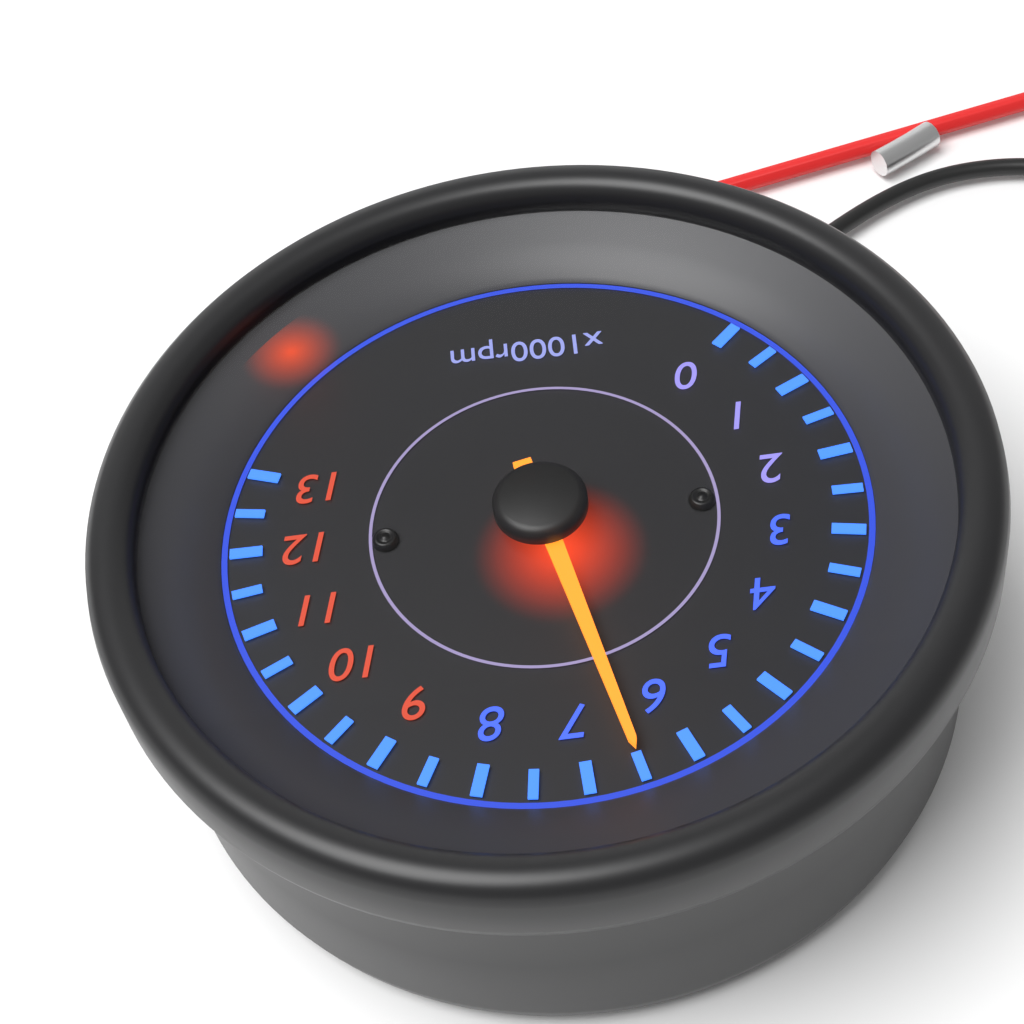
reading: 6500 rpm
